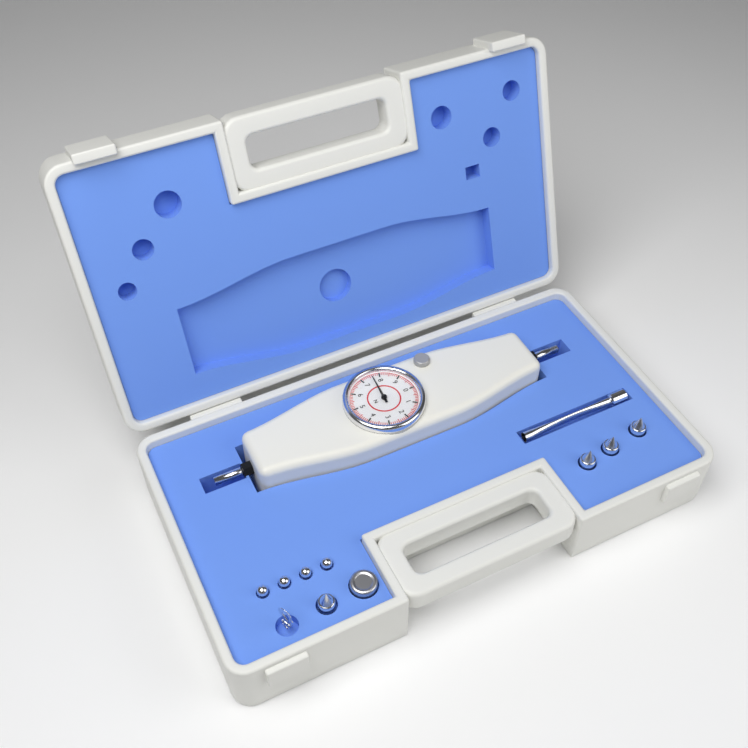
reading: 7.6 N
